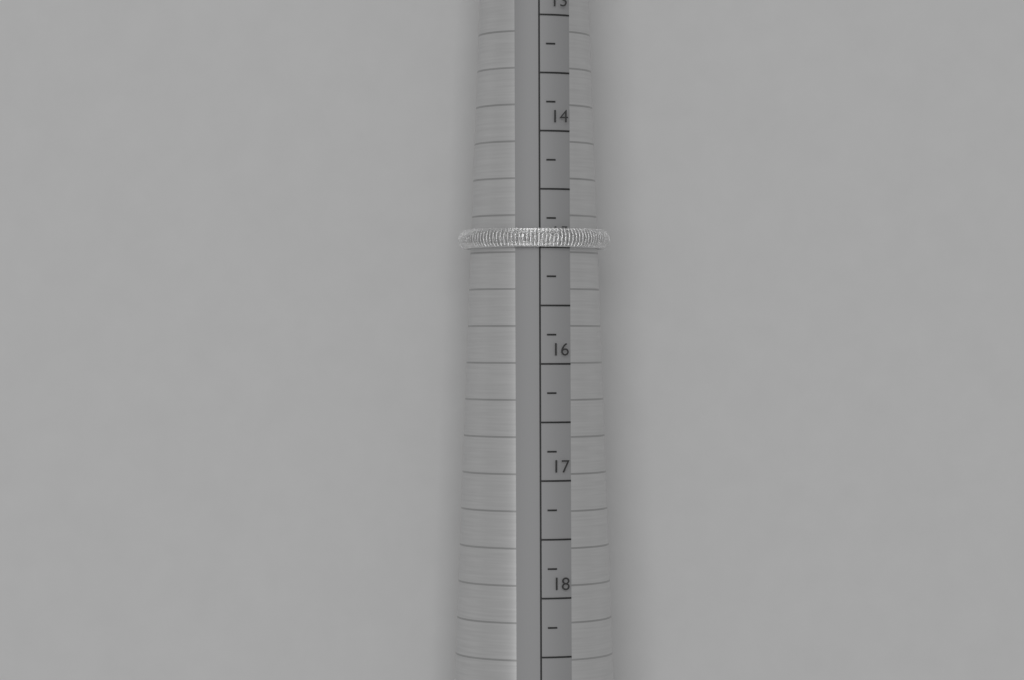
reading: 15.00 mm
